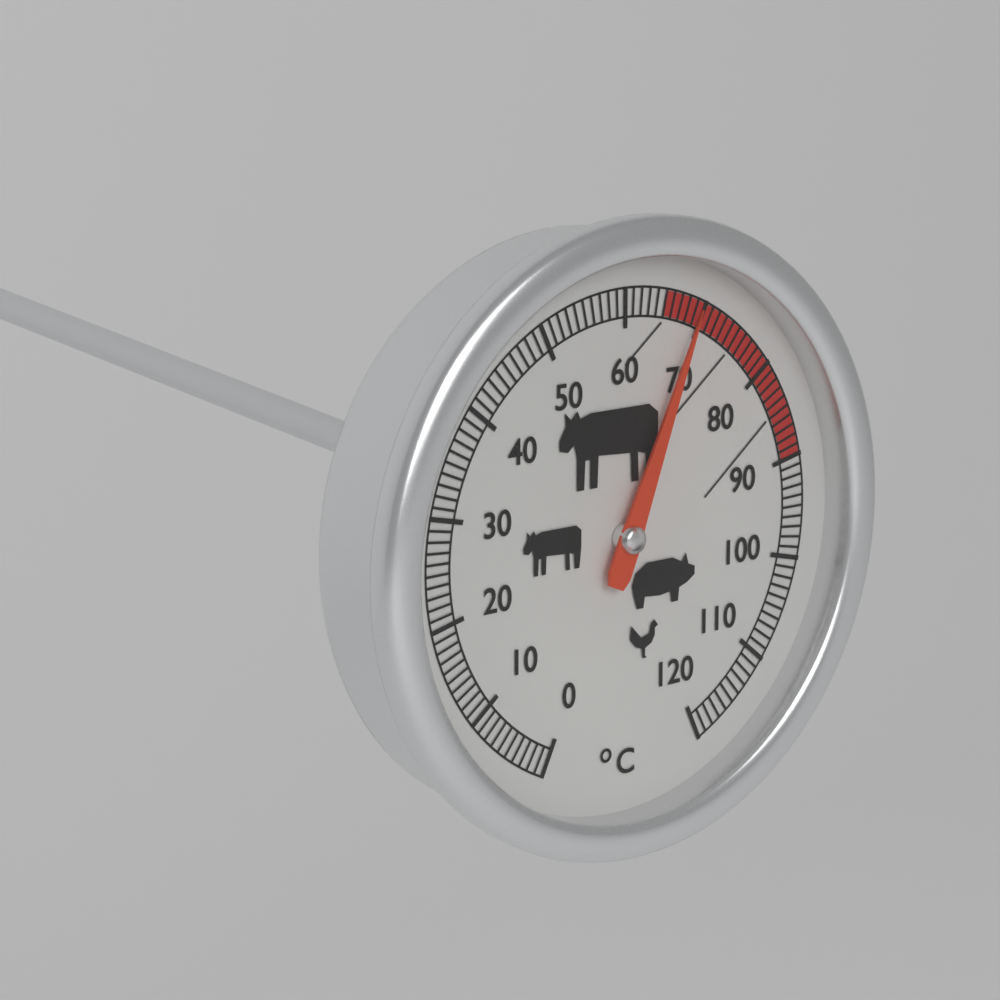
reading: 69 °C
